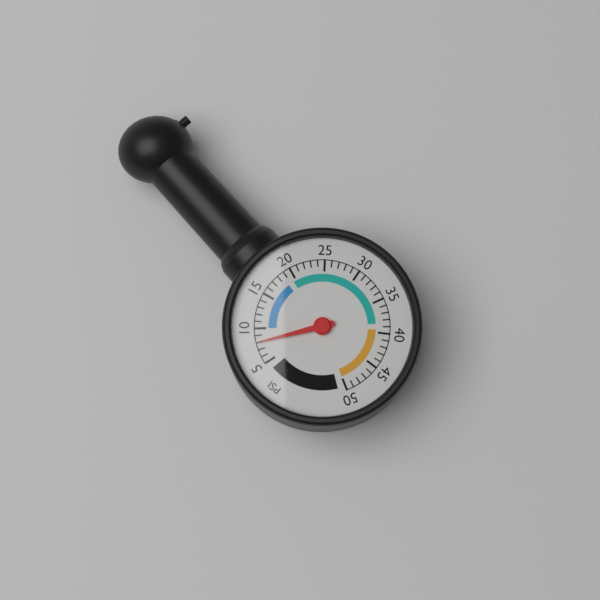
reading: 8 psi
